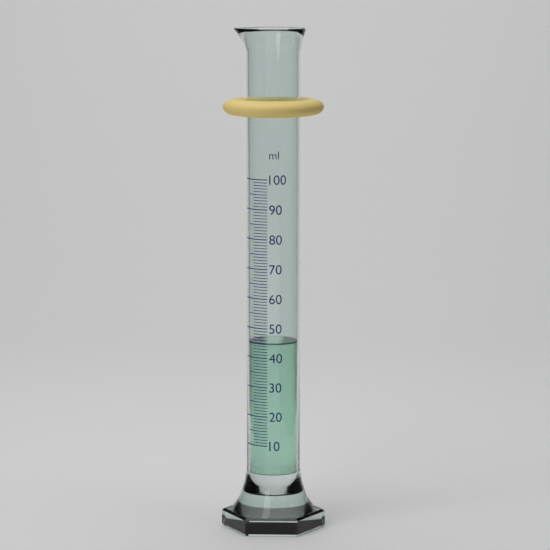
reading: 45 ml
